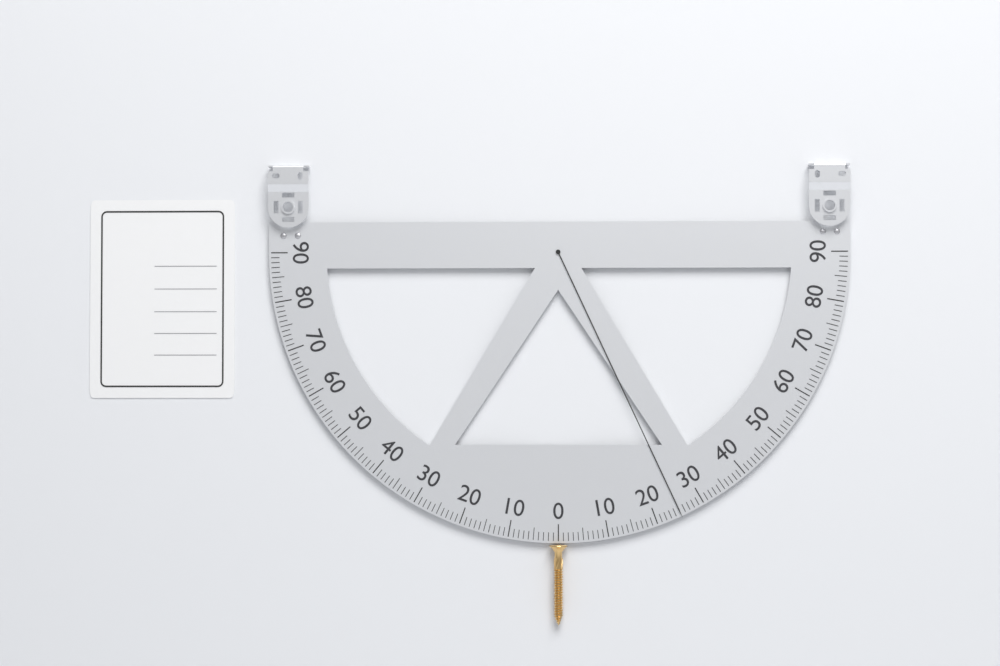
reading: 25 (no unit)
